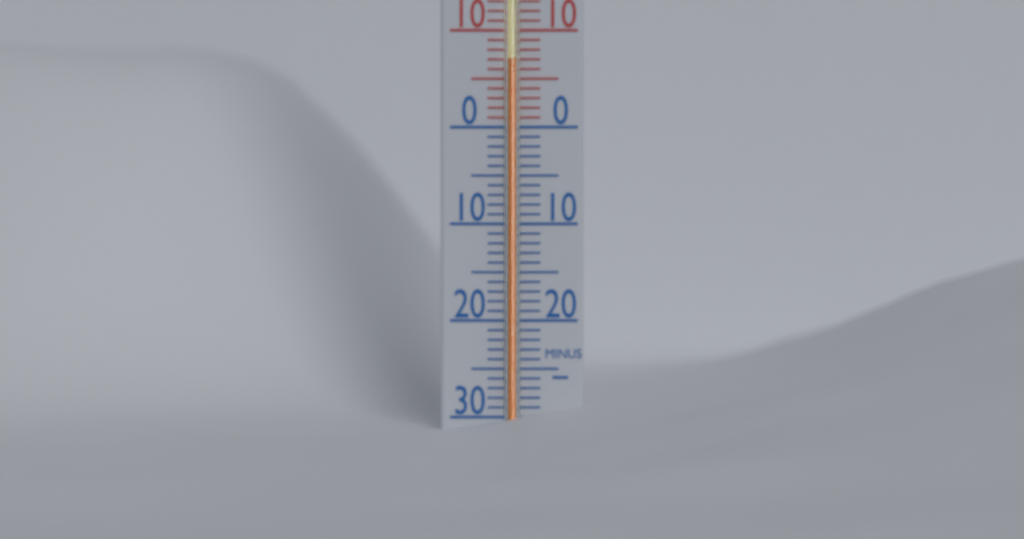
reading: 7 °C
